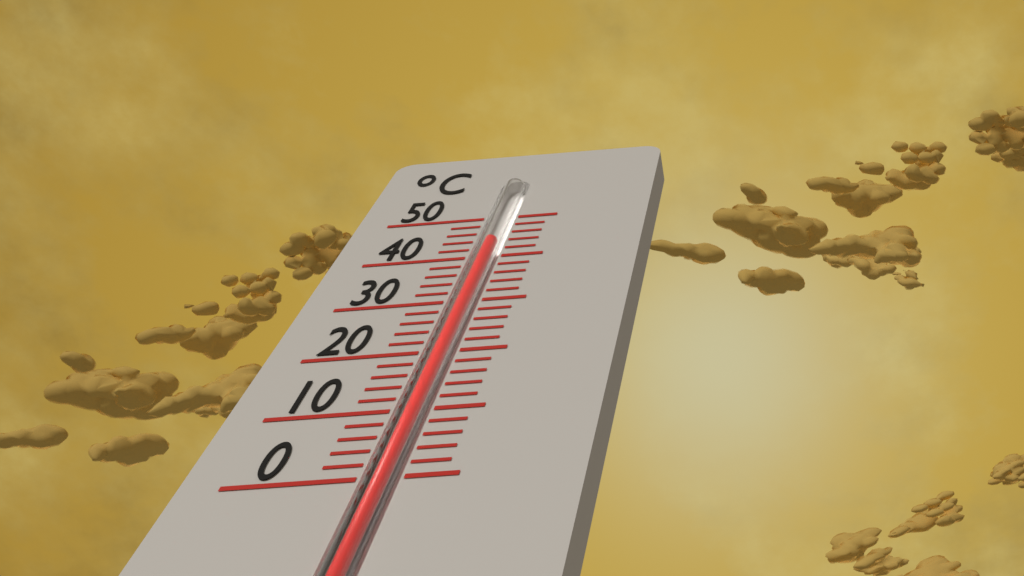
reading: 44 °C
